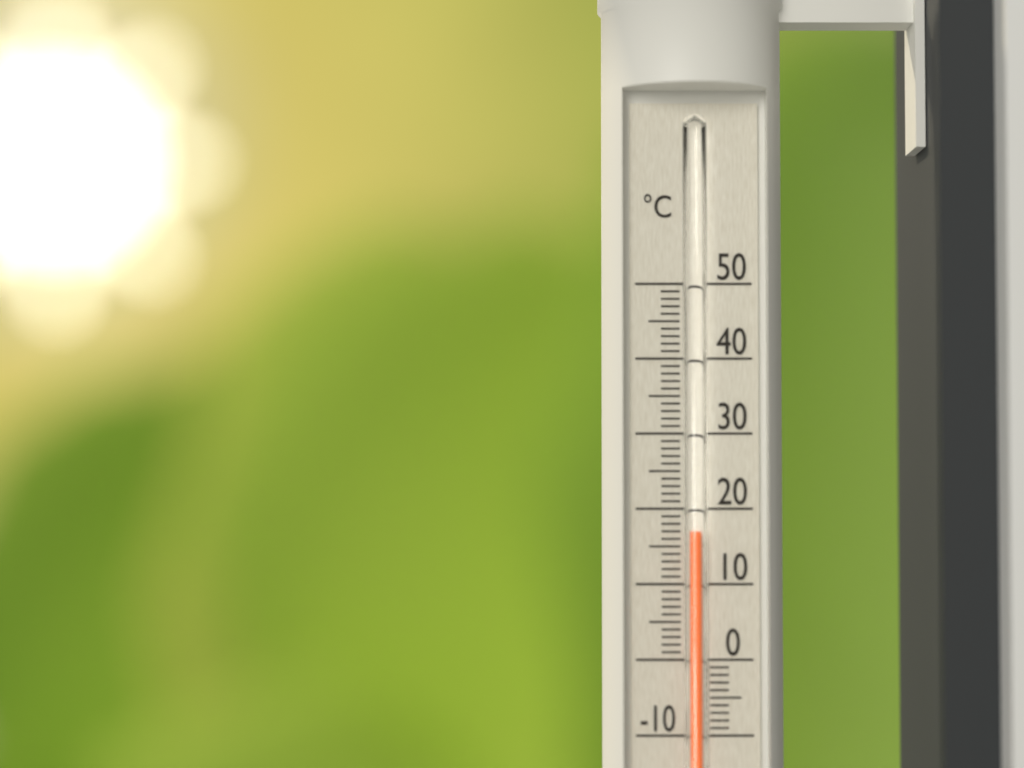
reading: 17 °C
